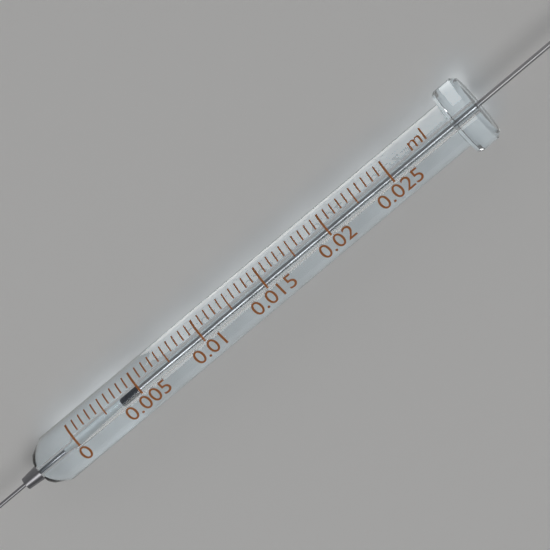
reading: 0.0035 ml
